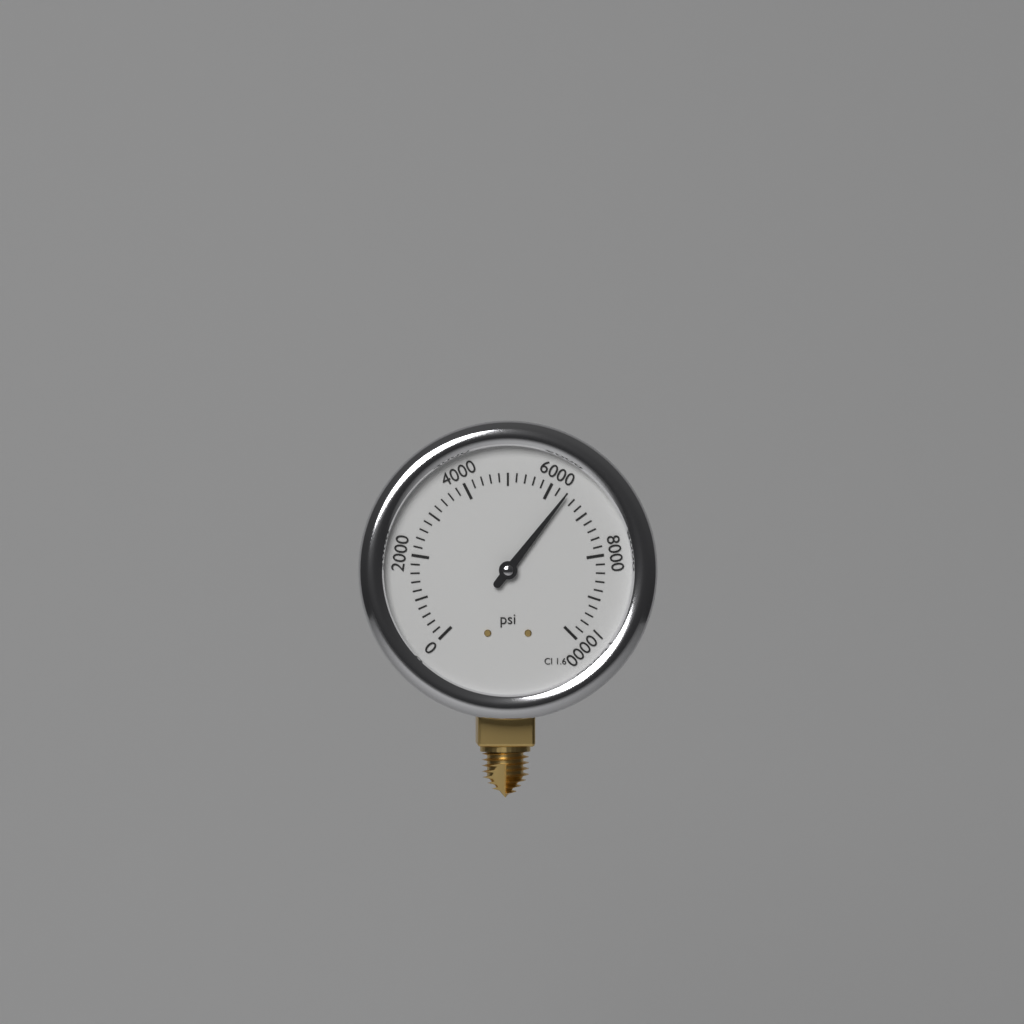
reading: 6400 psi
